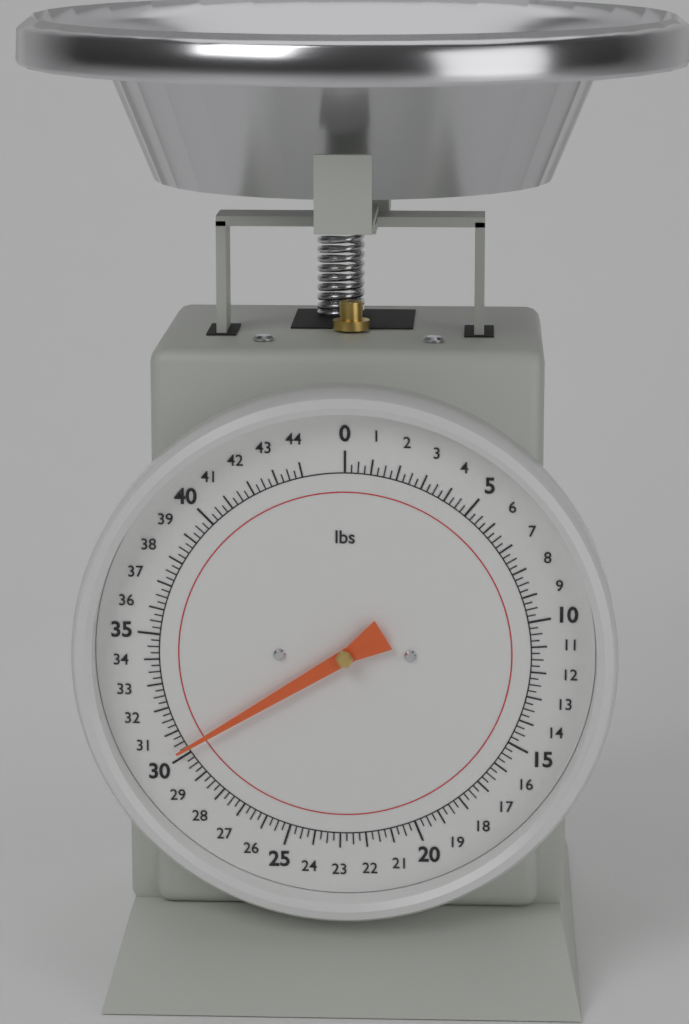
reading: 30.25 lbs
